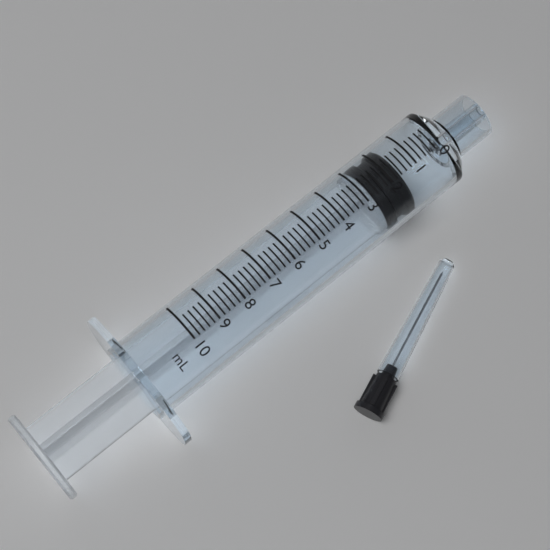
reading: 1.6 ml
